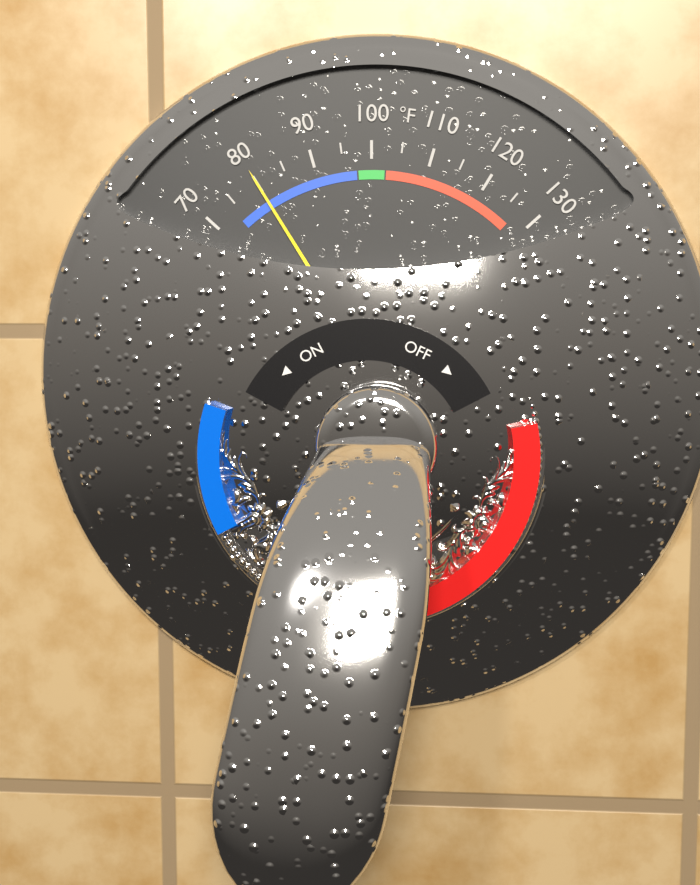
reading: 80 °F
